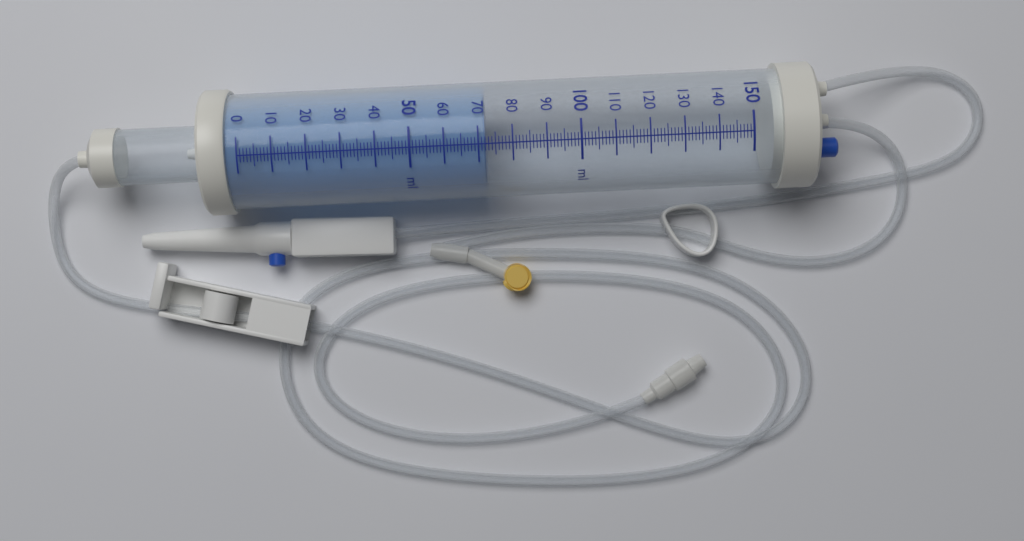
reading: 72 ml
